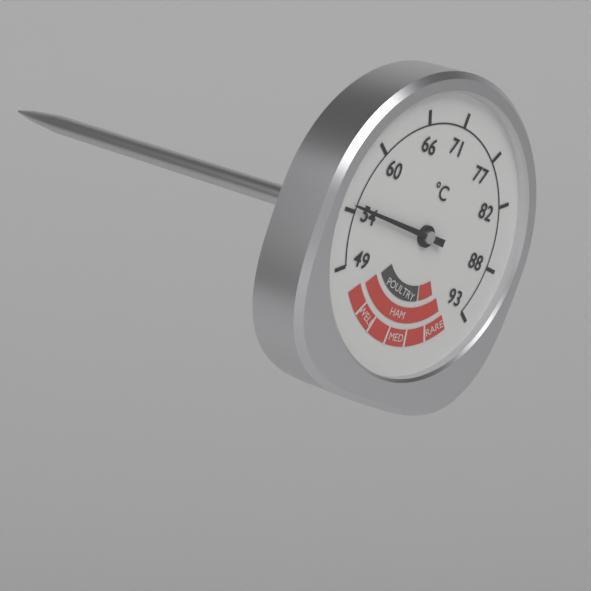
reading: 54.5 °C
